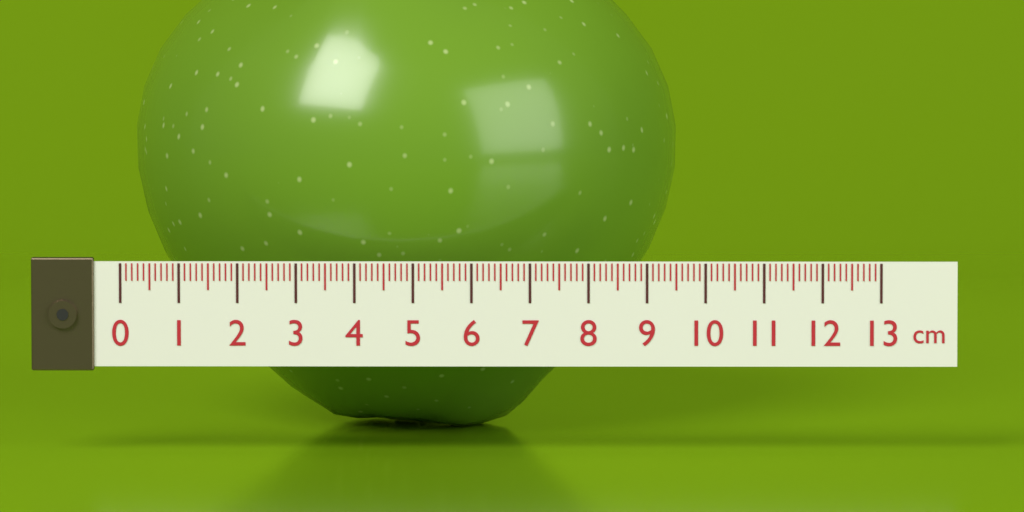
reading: 9.5 cm
